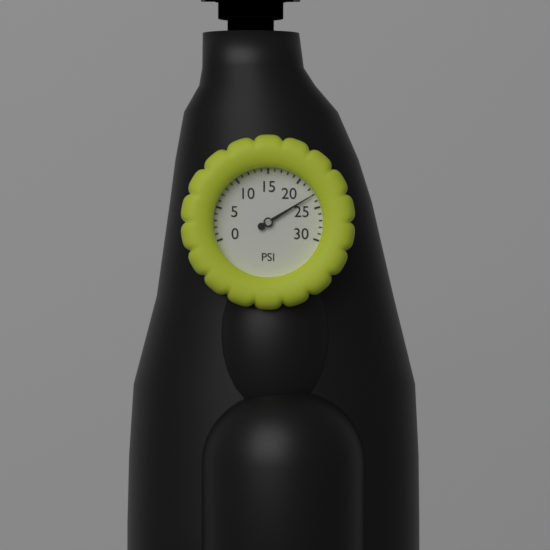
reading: 23 psi
